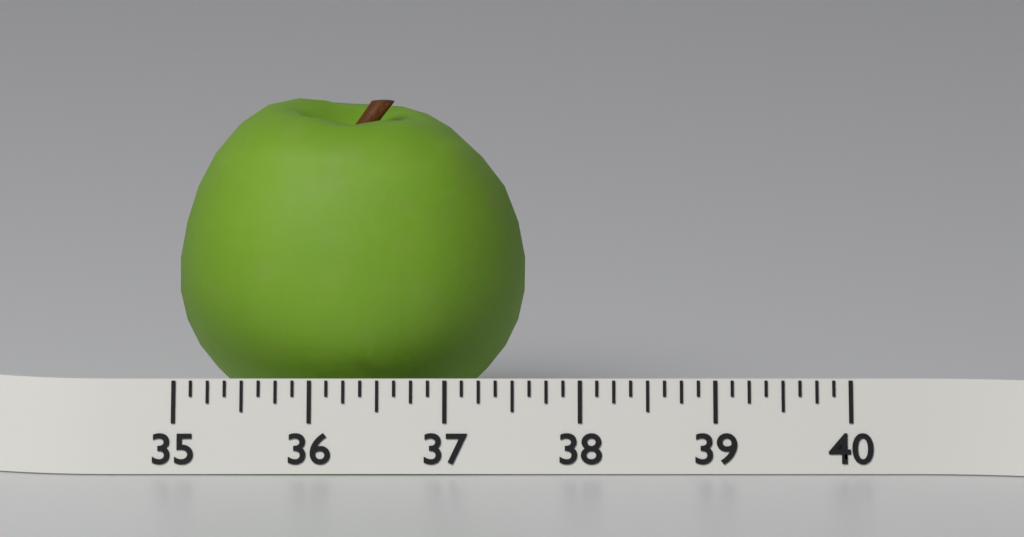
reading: 37.600 (no unit)
